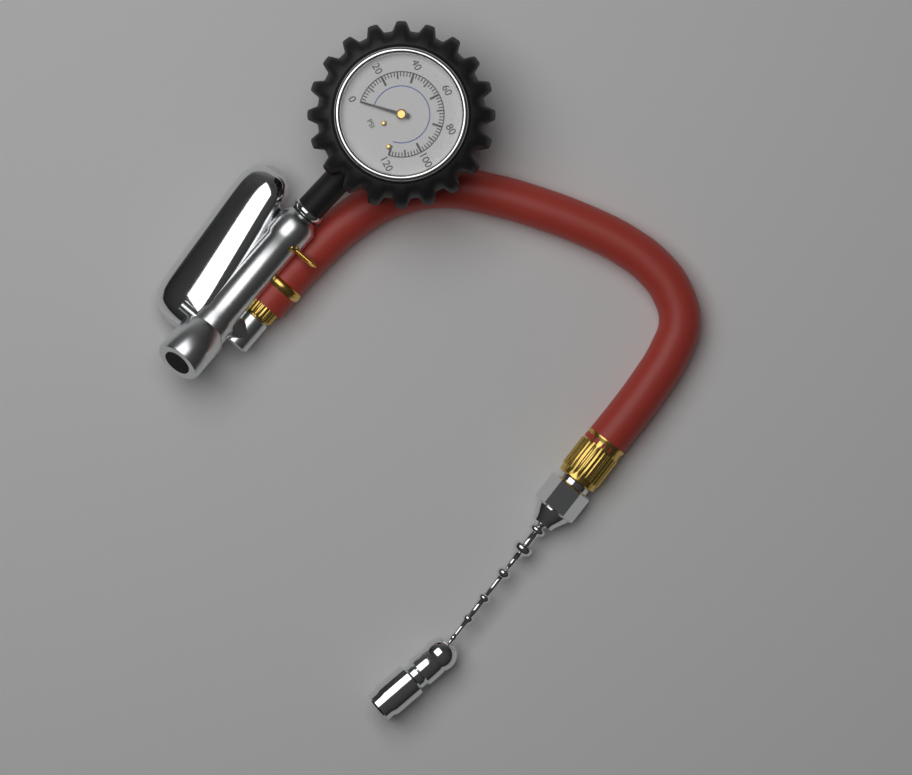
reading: 0 psi
